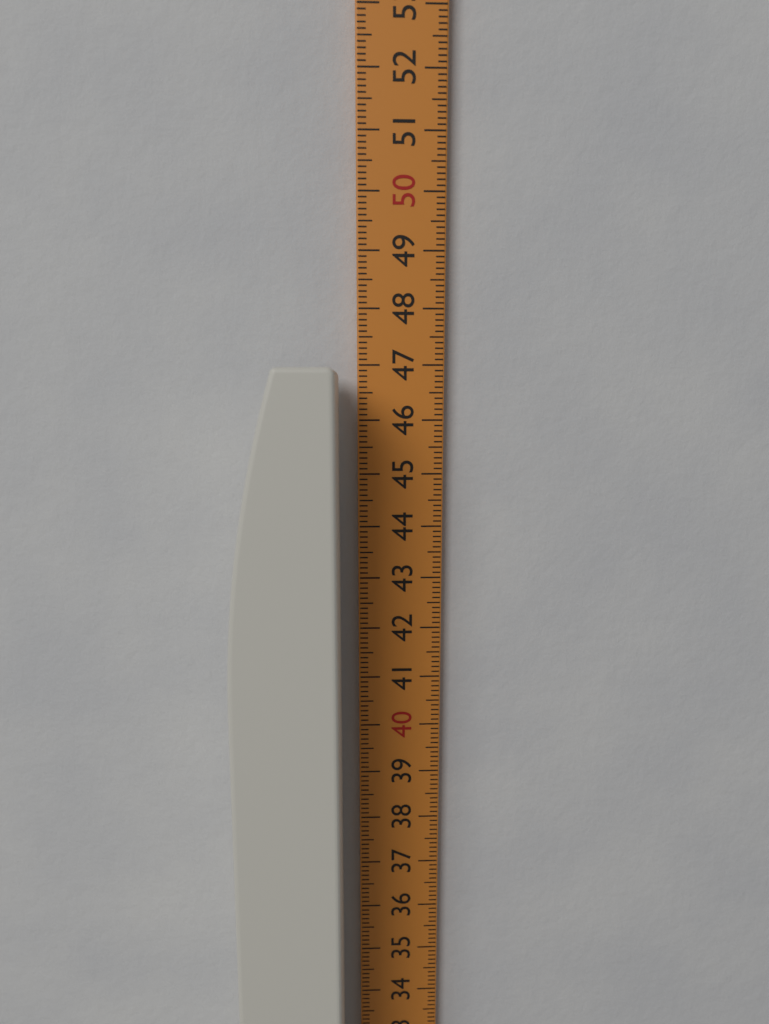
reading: 46.9 cm
